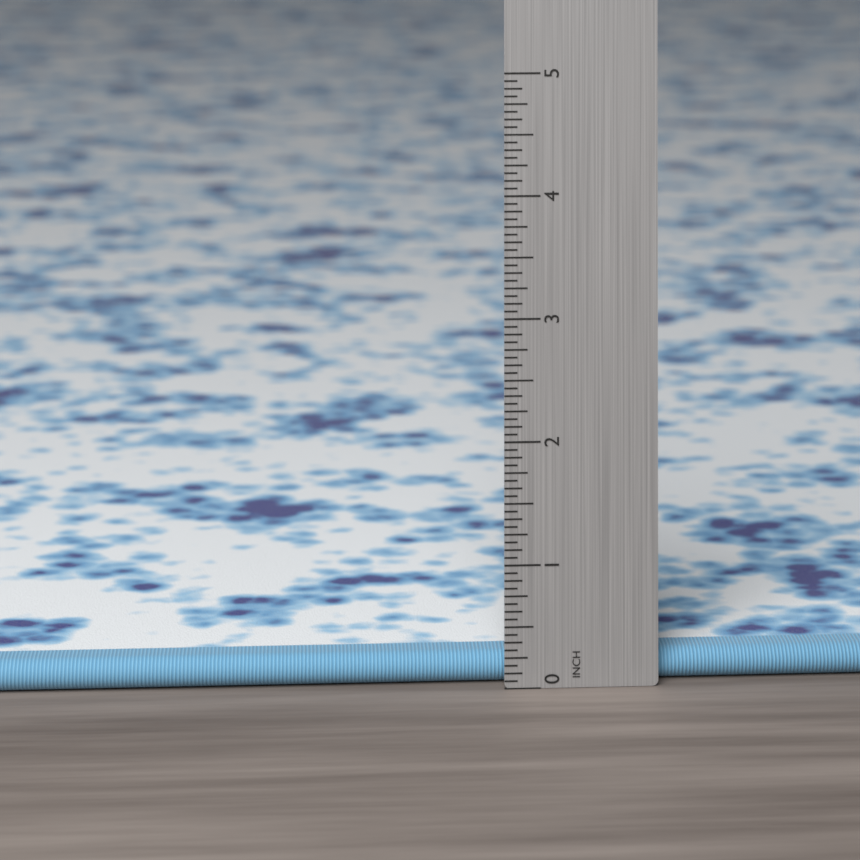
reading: 0.2500 in
